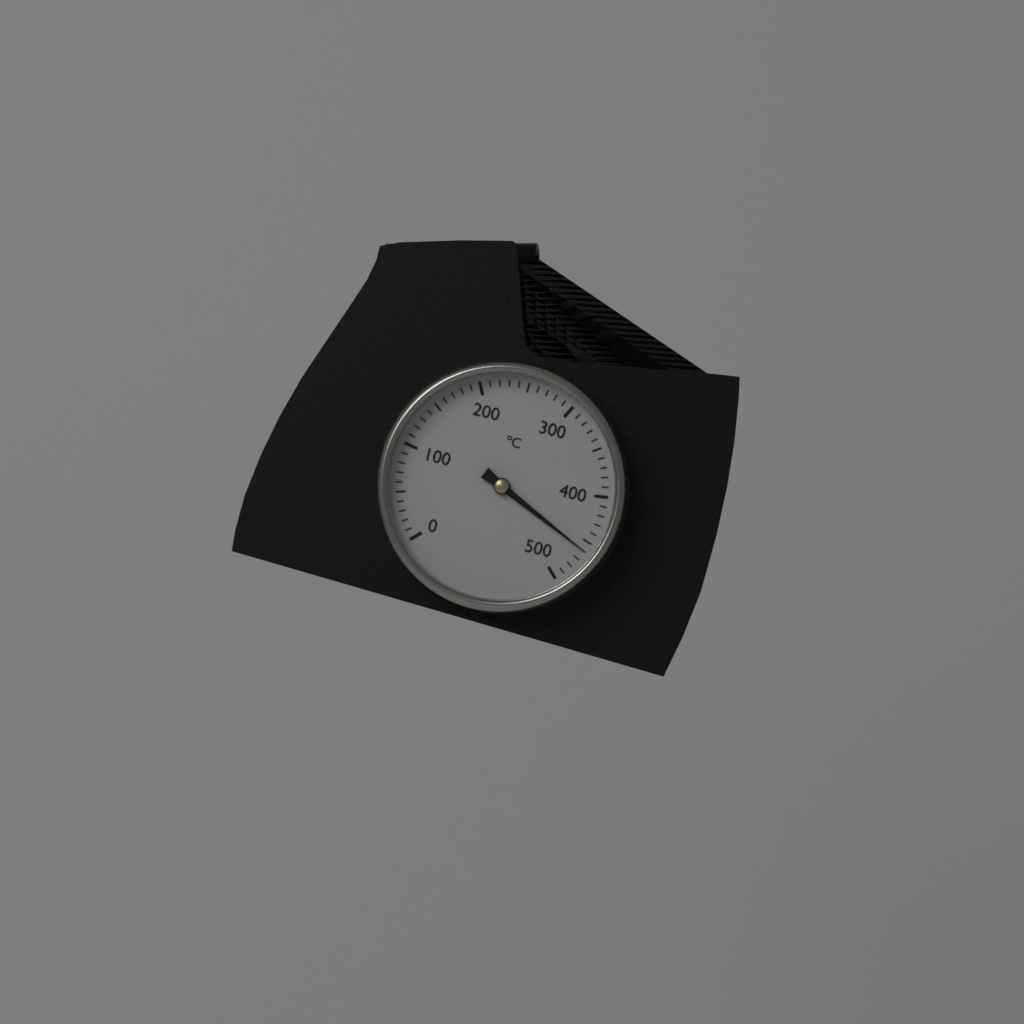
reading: 460 °C
